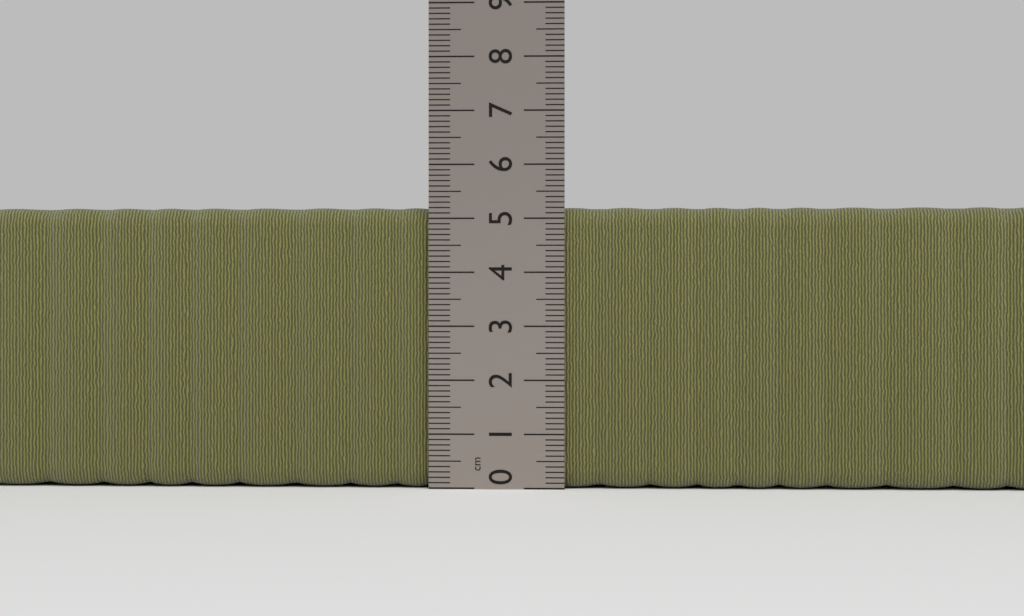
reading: 5.2 cm
